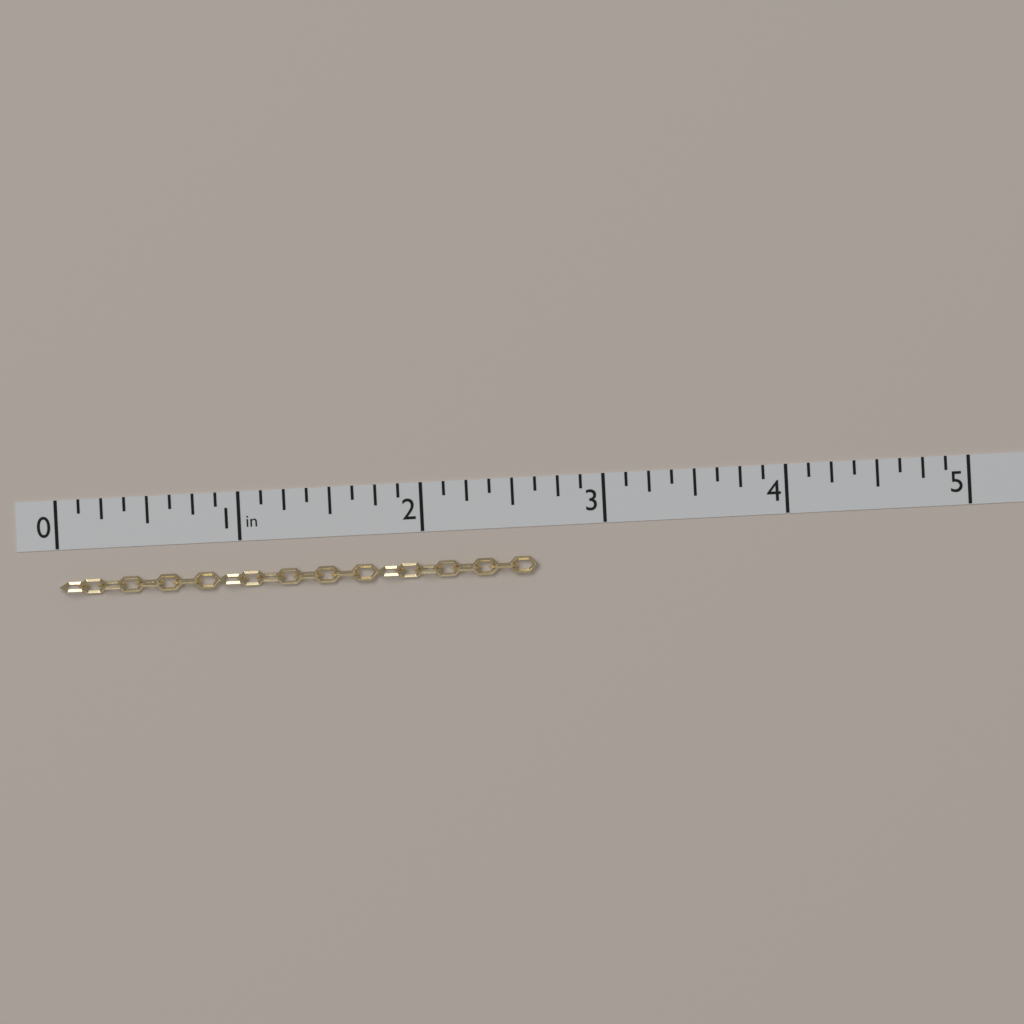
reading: 2.625 in
